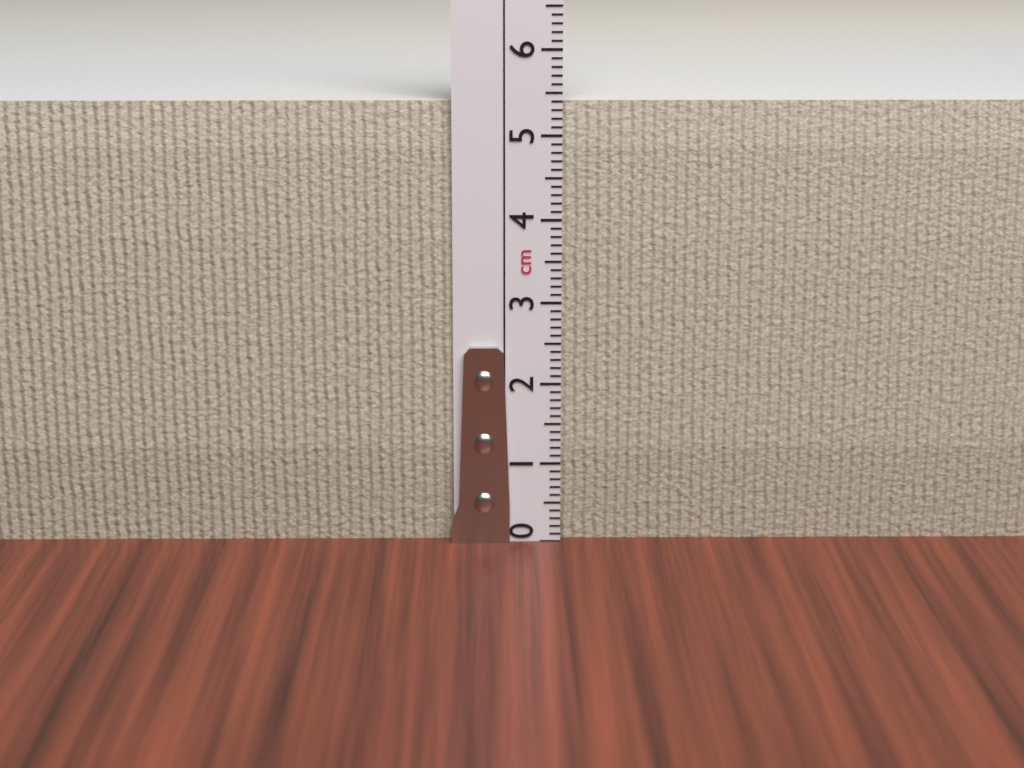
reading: 5.4 cm
